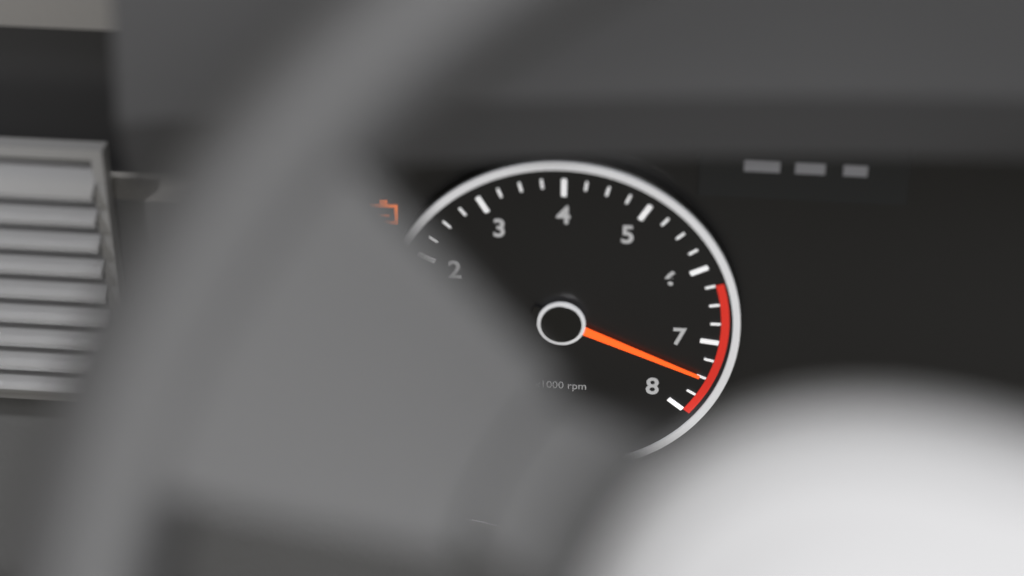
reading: 7.50 x1000 rpm
